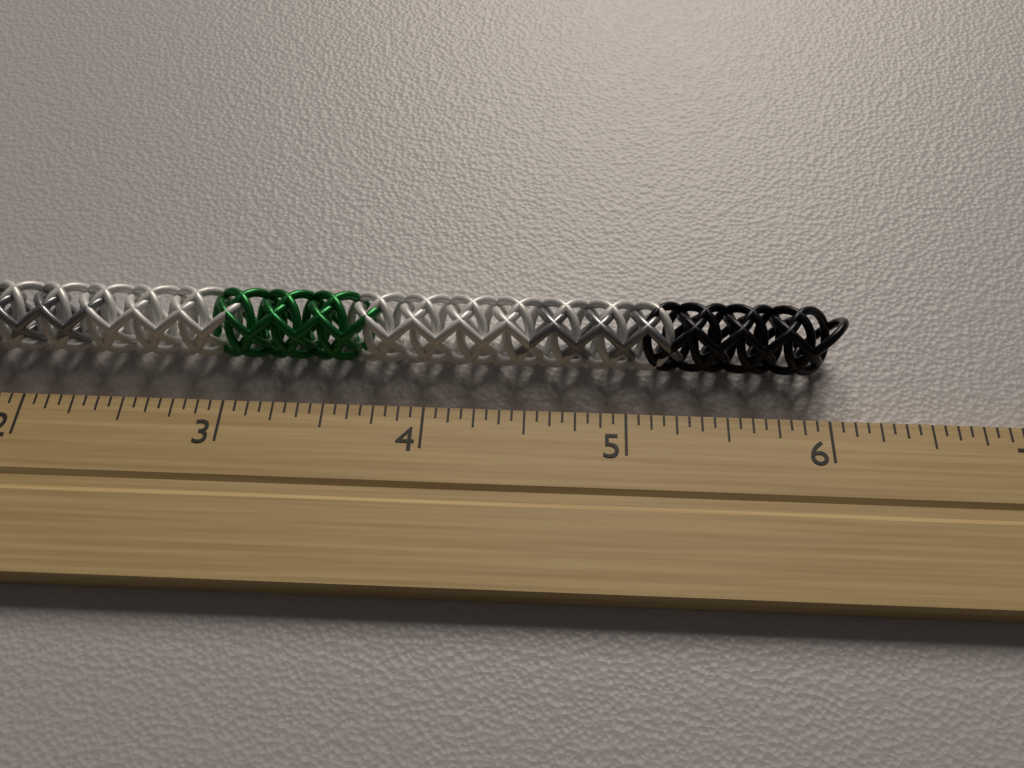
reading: 6.1250 inch
